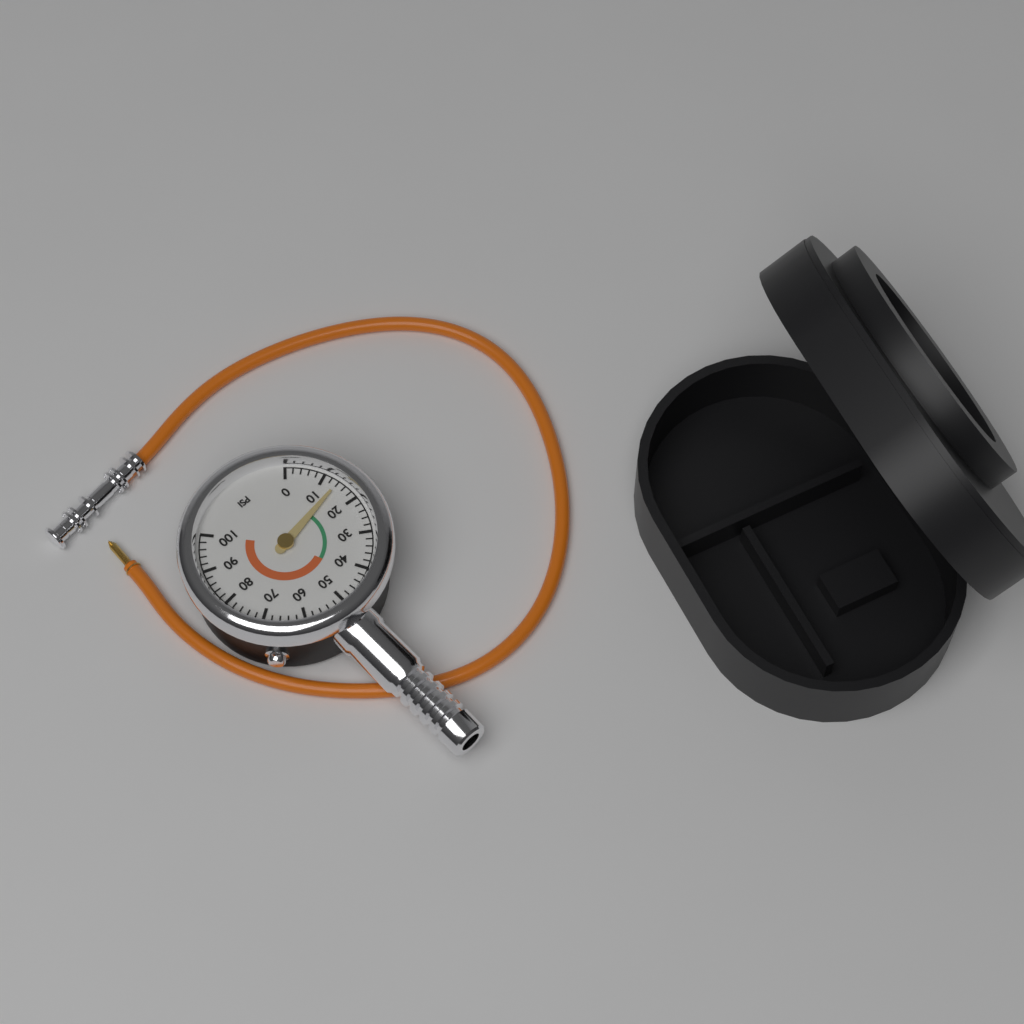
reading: 14 psi
